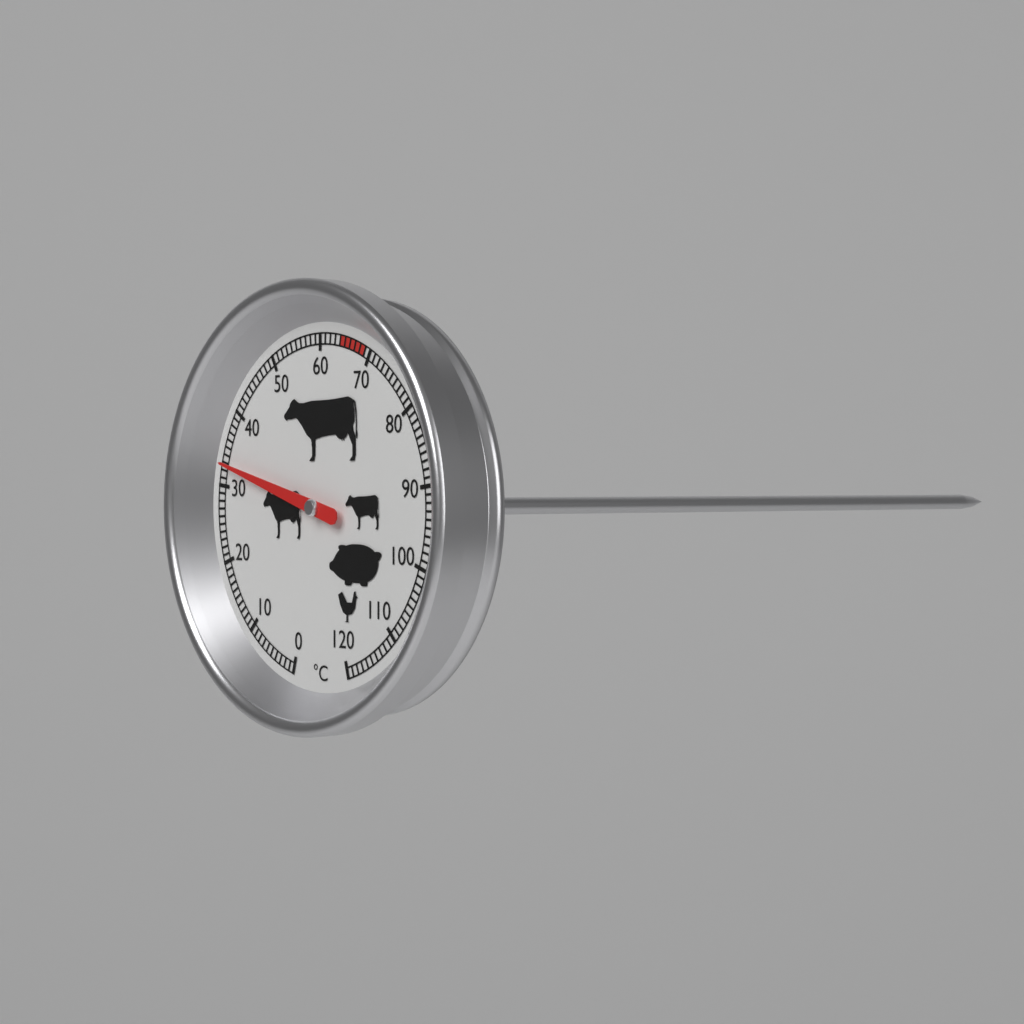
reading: 33 °C
